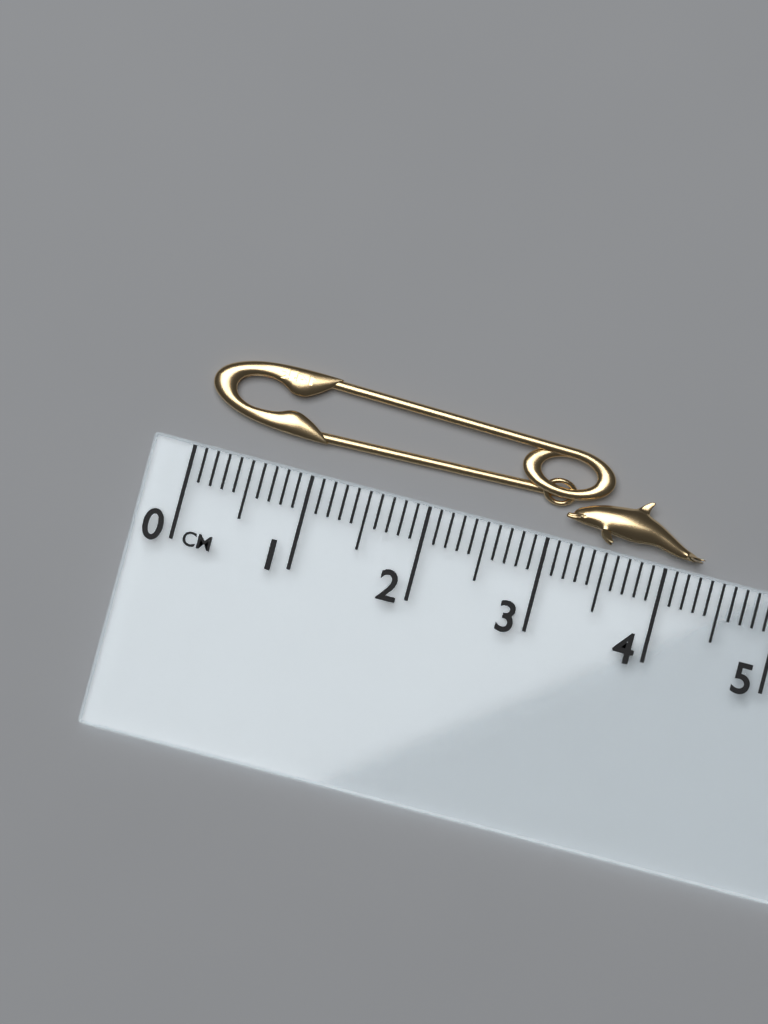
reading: 4.3 cm
